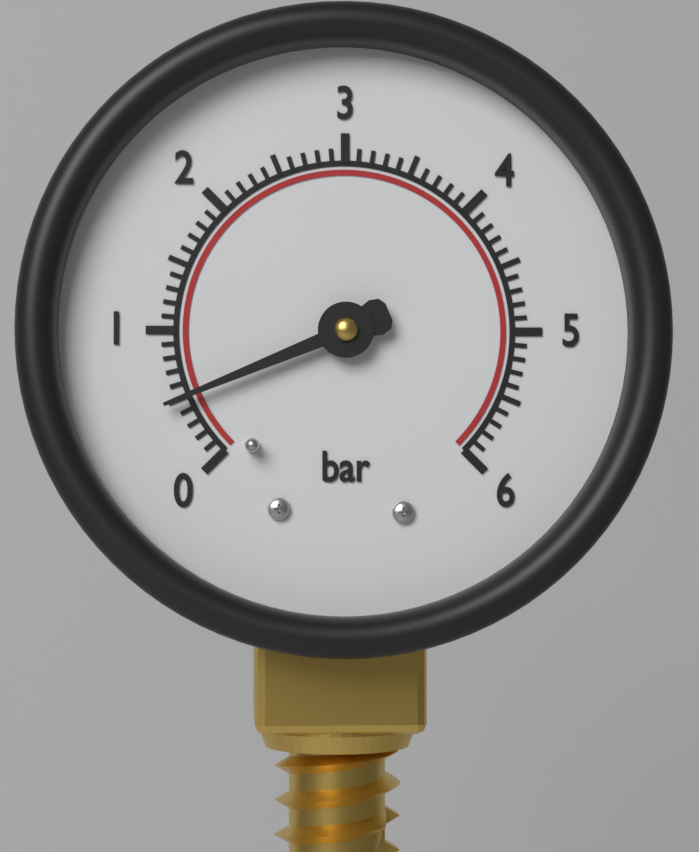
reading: 0.5 bar
